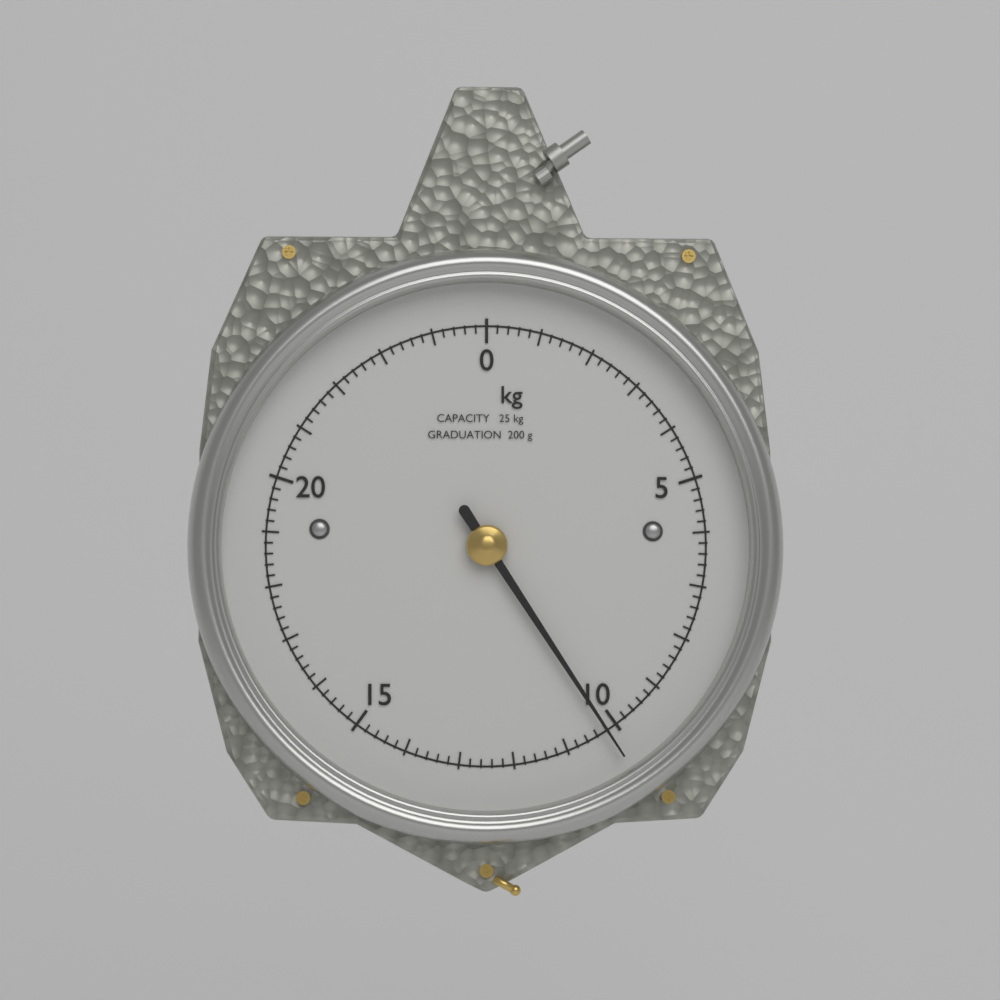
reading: 10.2 kg
